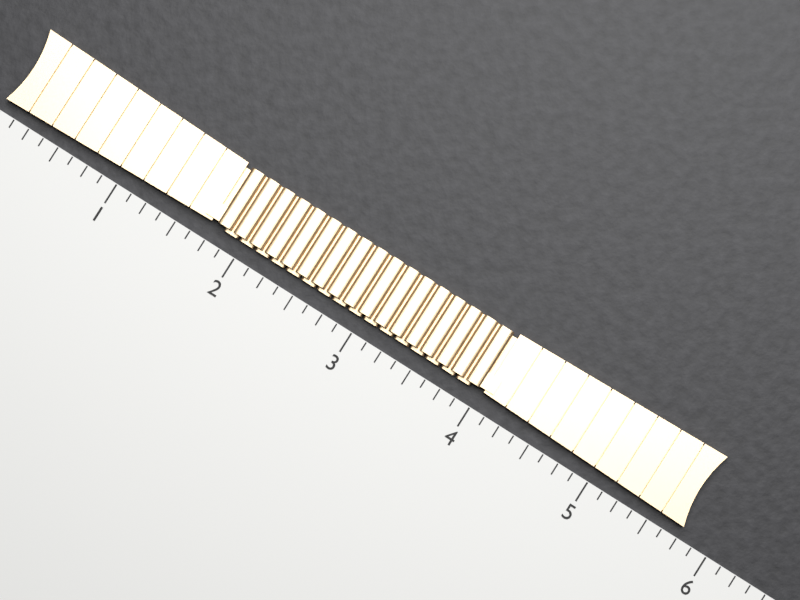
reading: 5.750 (no unit)
